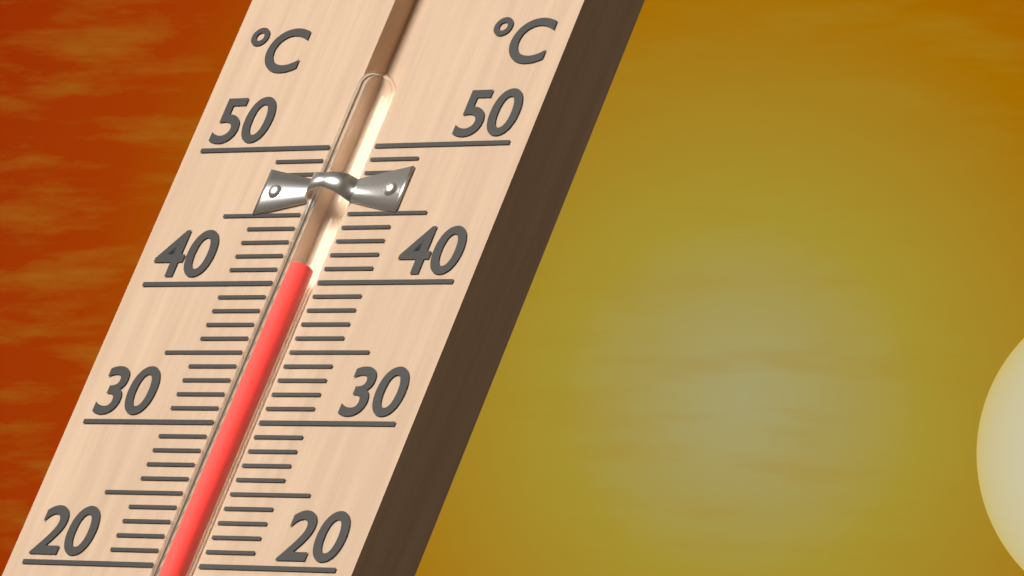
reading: 41 °C
